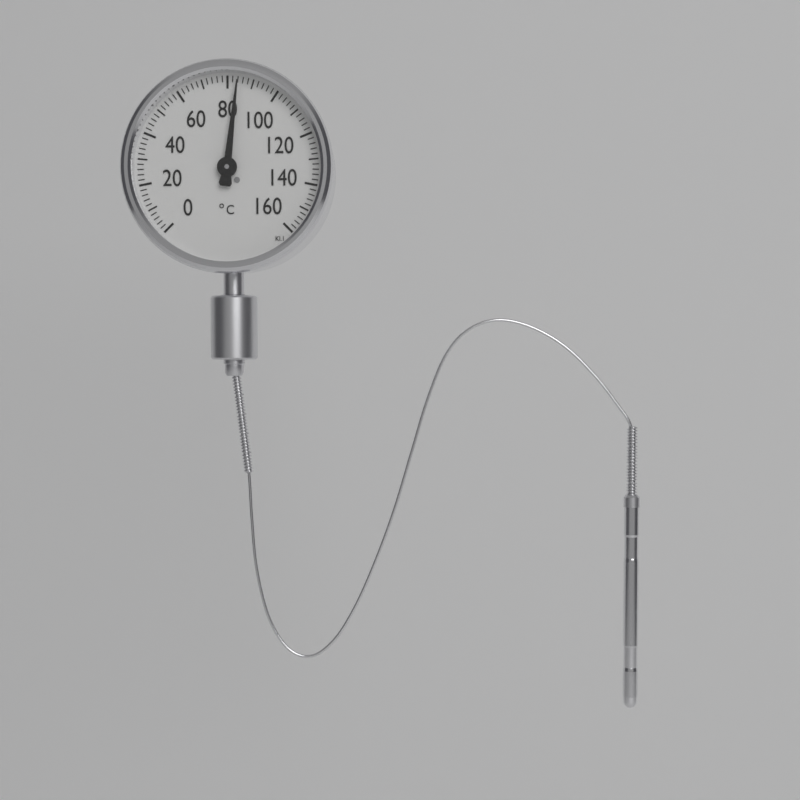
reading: 84 °C
